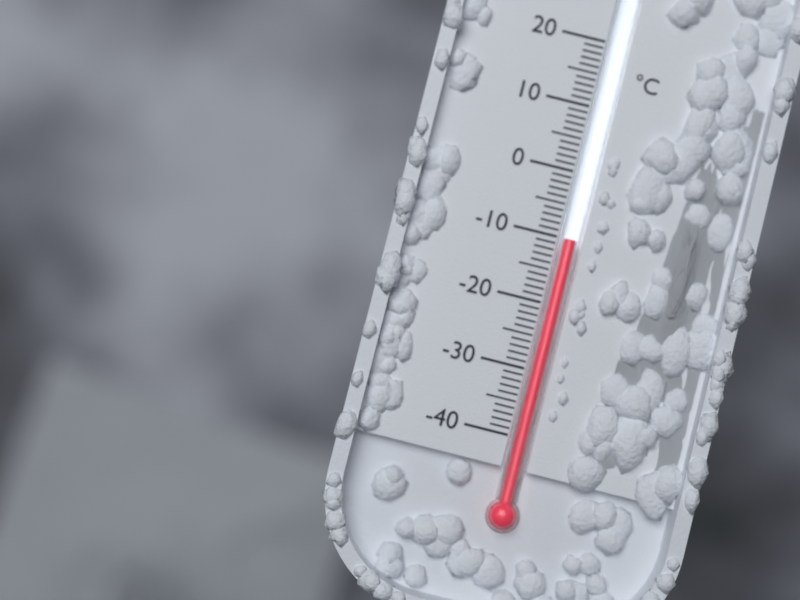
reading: -10 °C
